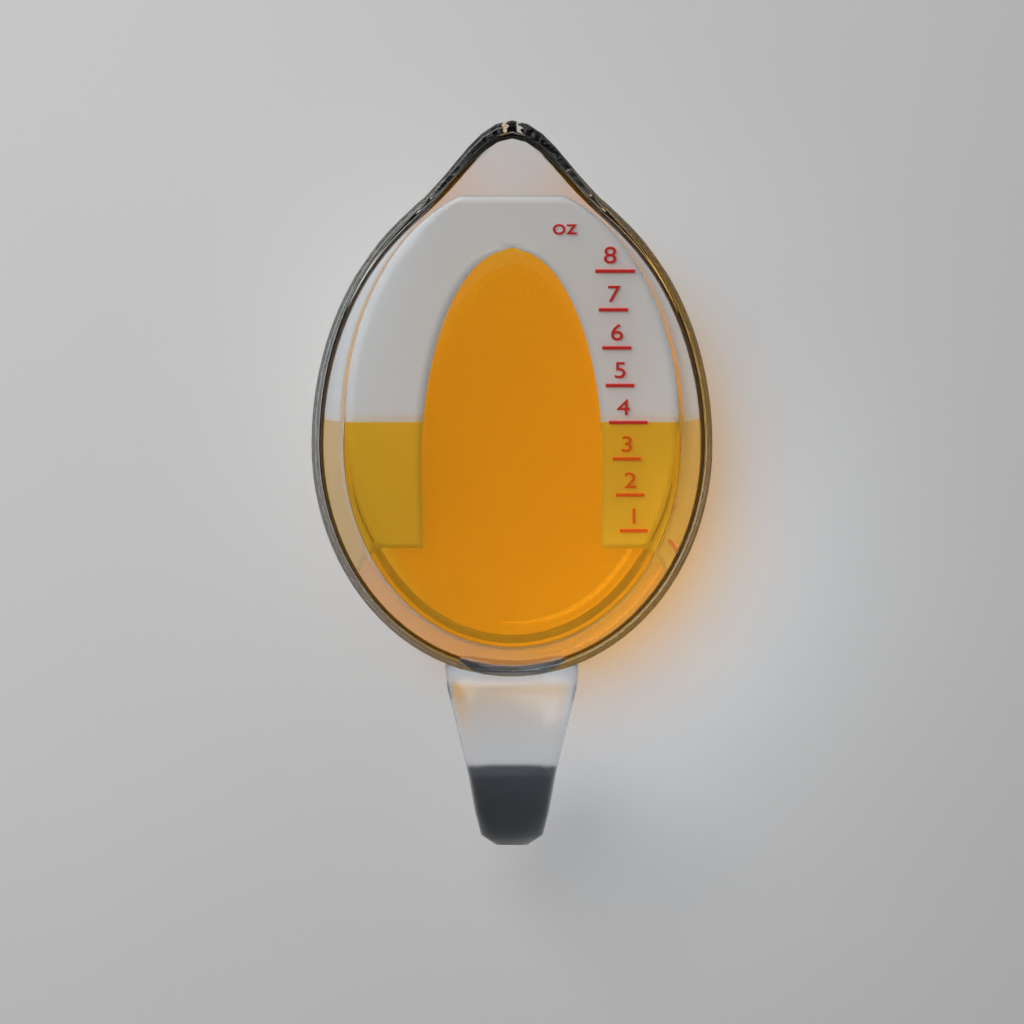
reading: 4 oz
